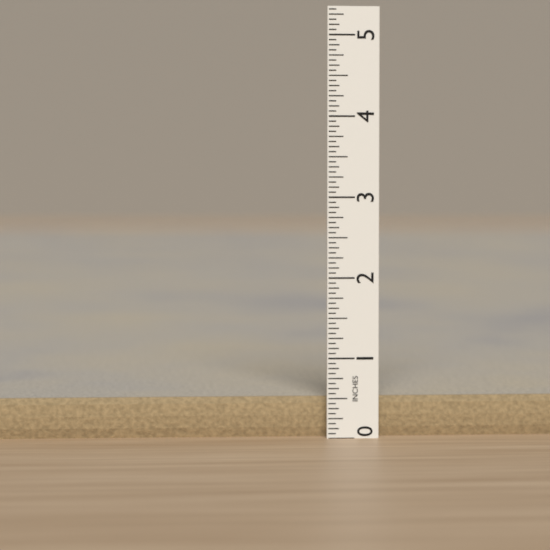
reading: 0.5000 in
